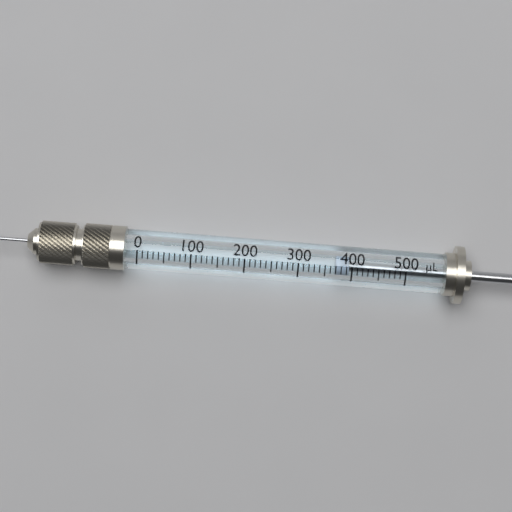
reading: 370 µL
